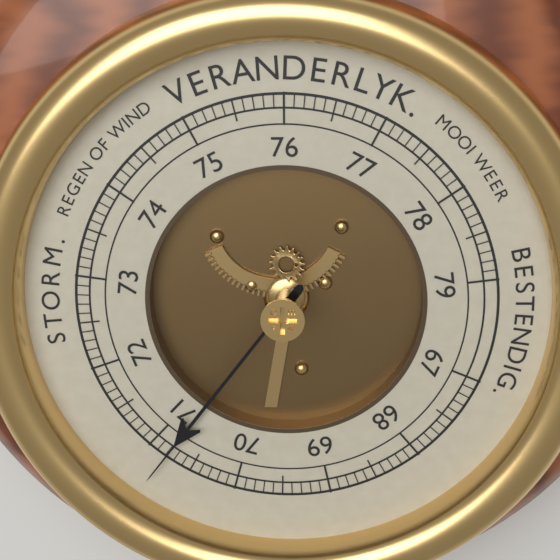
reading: 70.8 (no unit)
